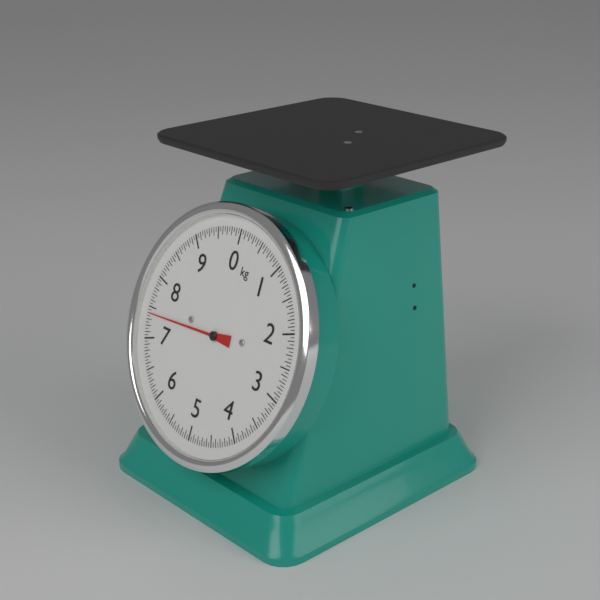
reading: 7.40 kg
